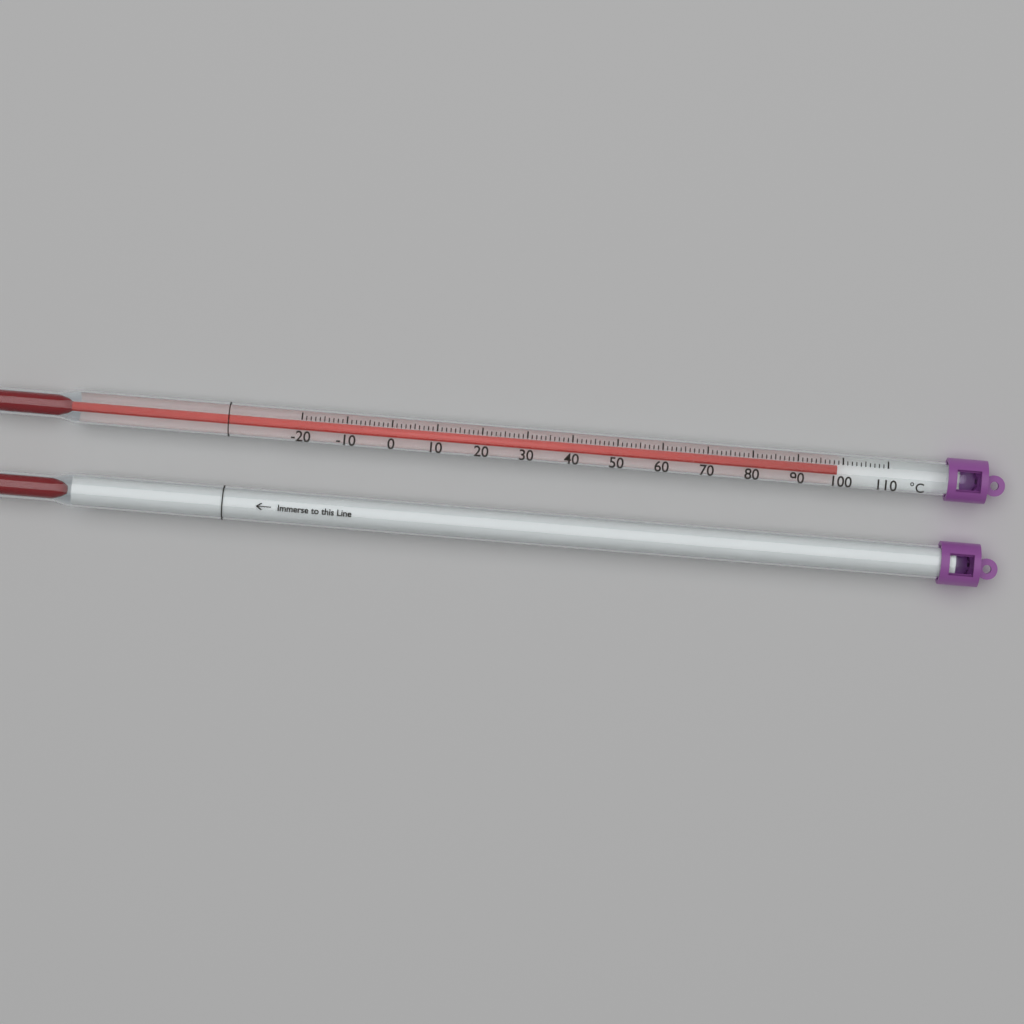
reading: 99 °C
